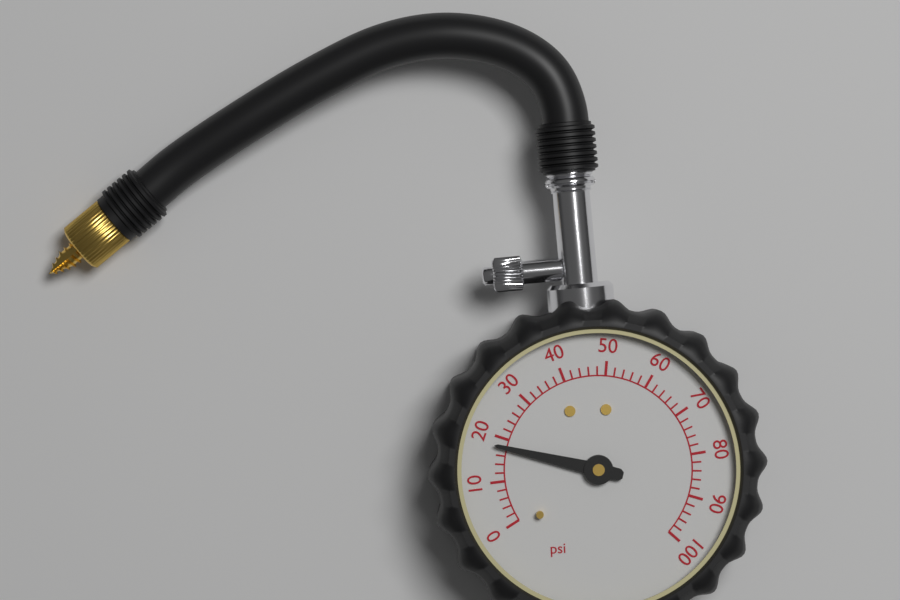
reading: 18 psi
